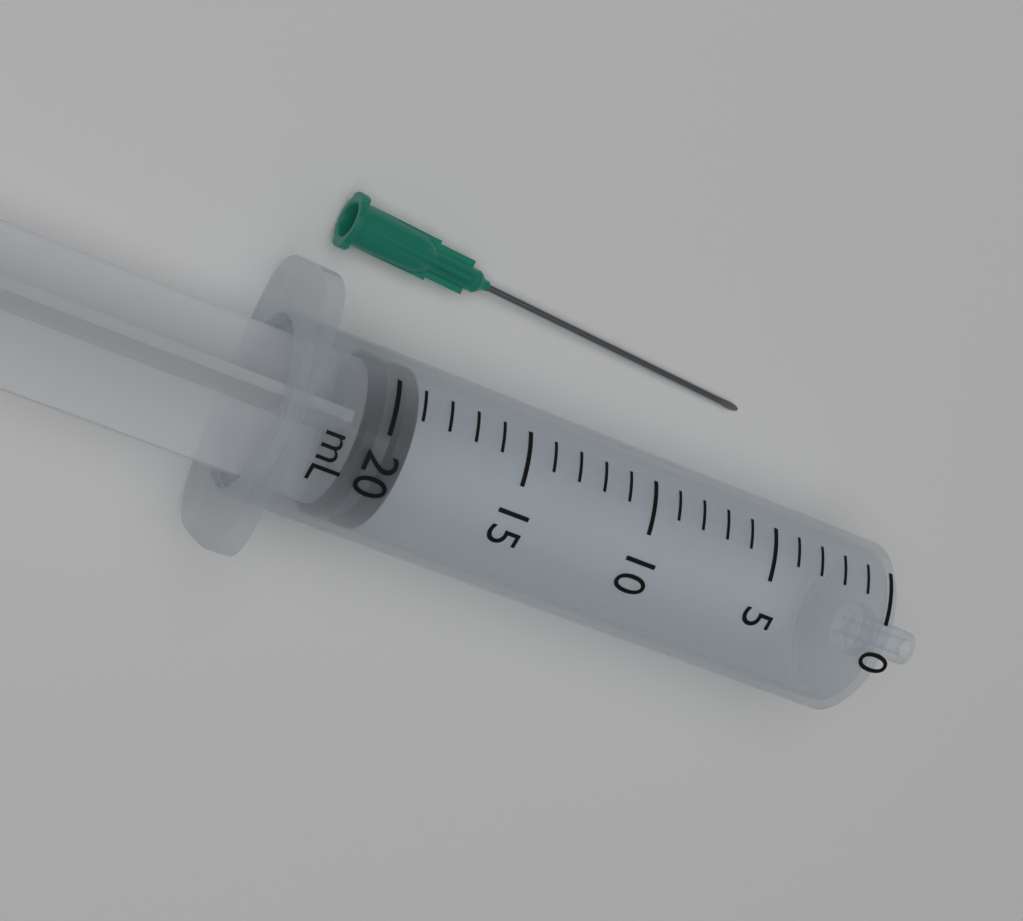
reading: 19 mL
